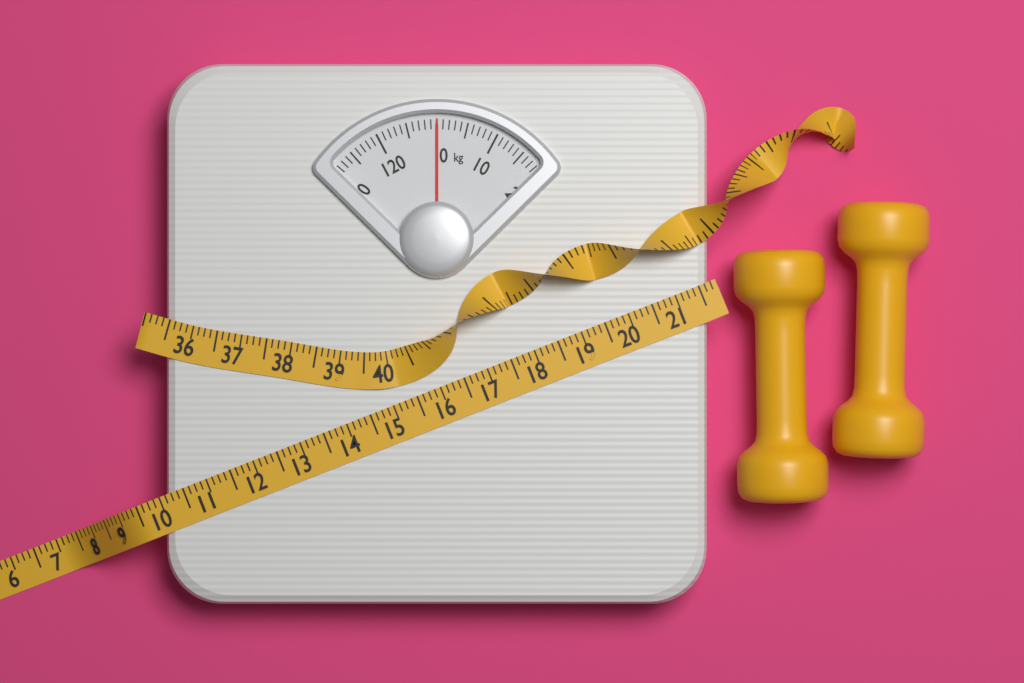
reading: 0 kg
